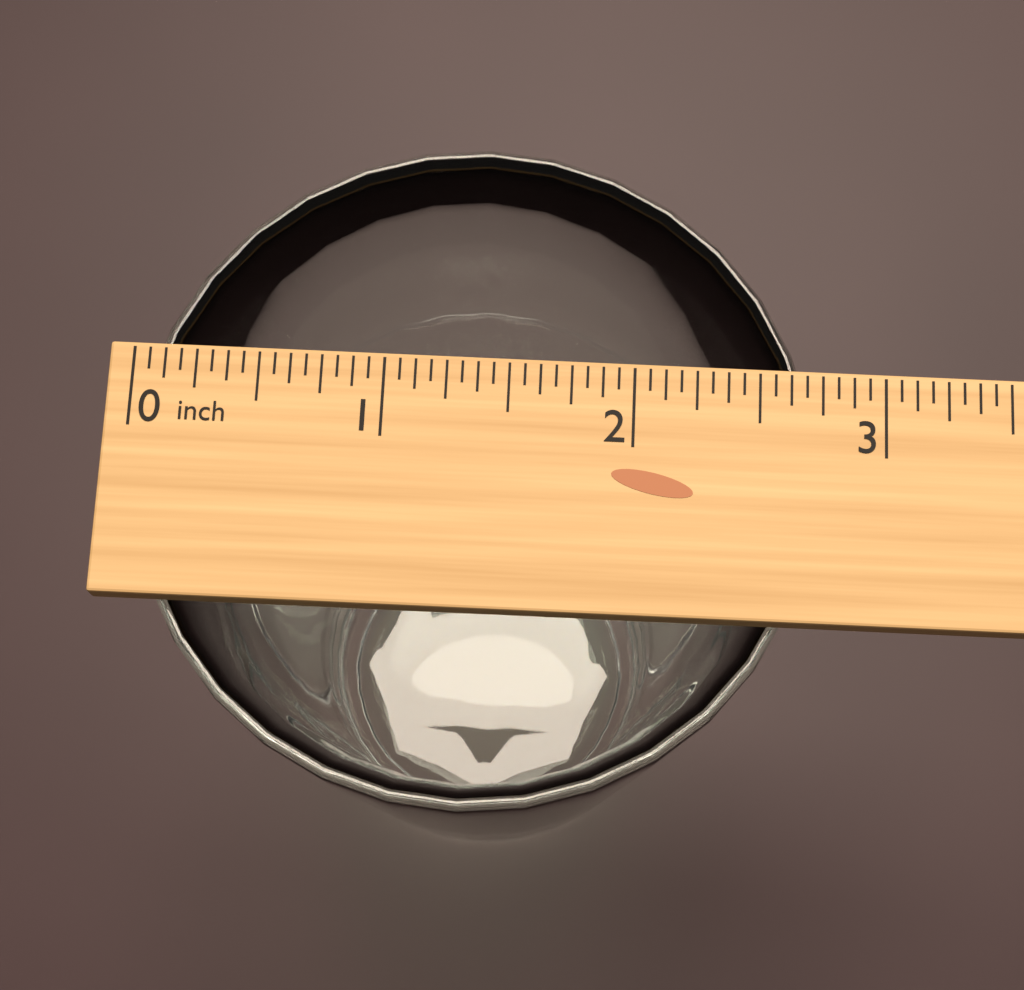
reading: 2.7500 inch
